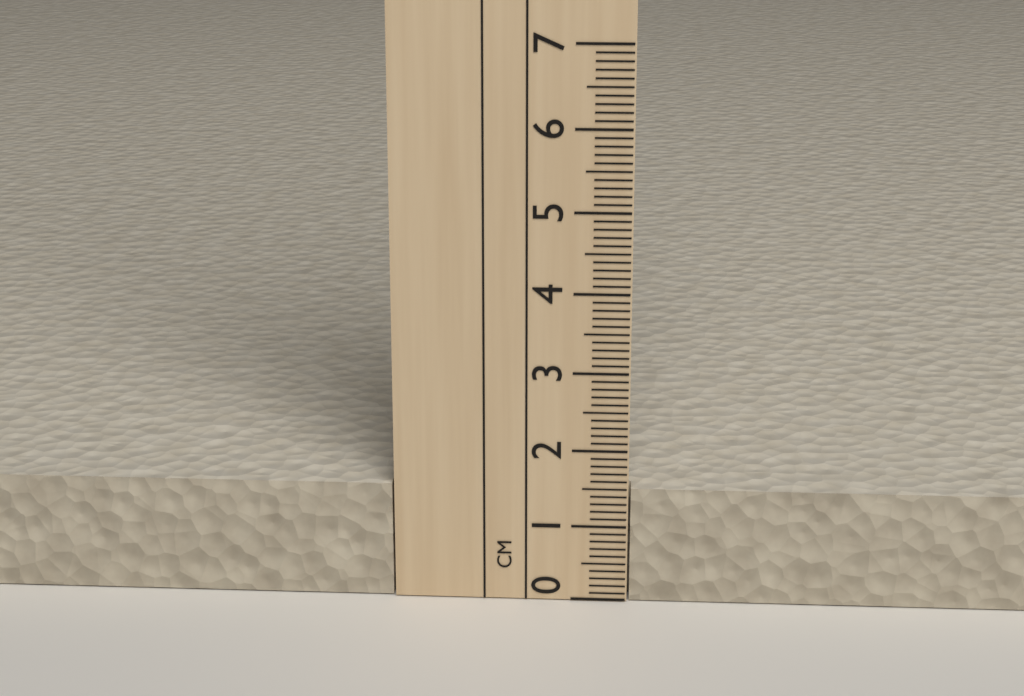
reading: 1.5 cm
